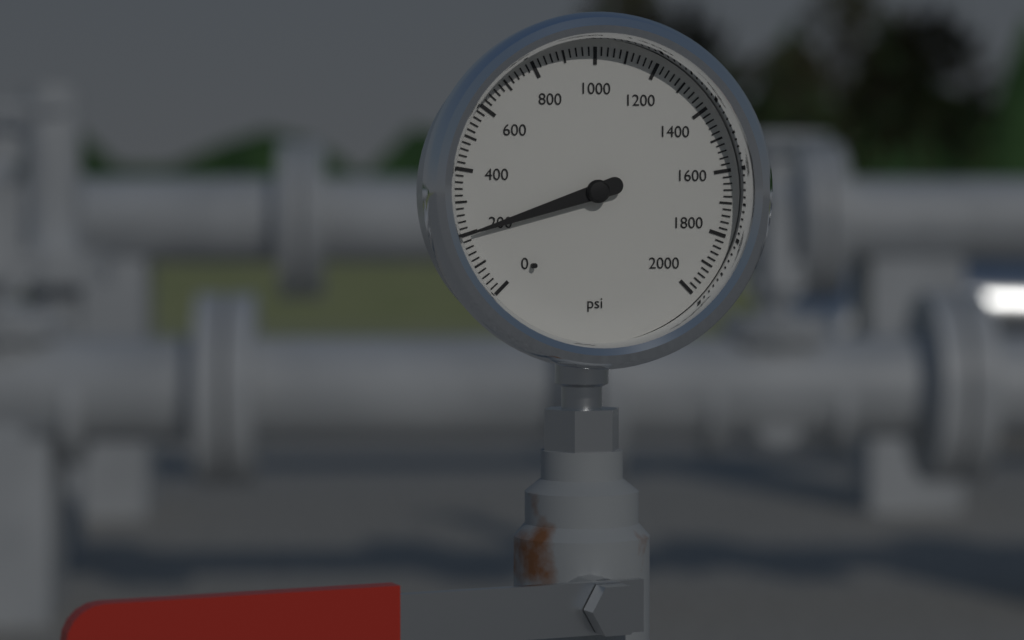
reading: 200 psi
